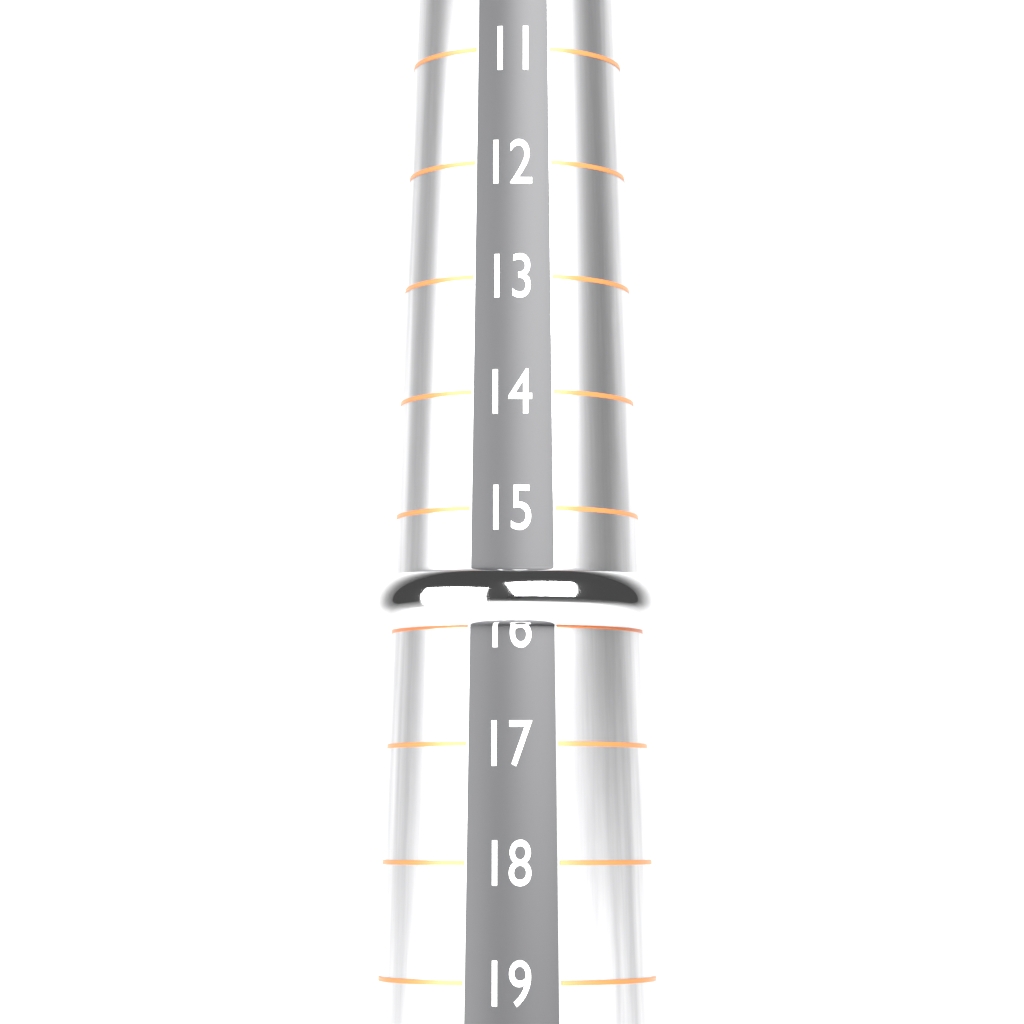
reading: 16 (no unit)
